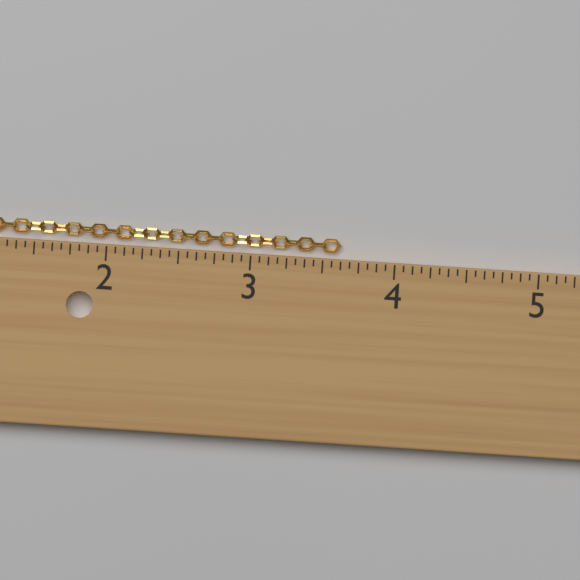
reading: 3.6250 in
